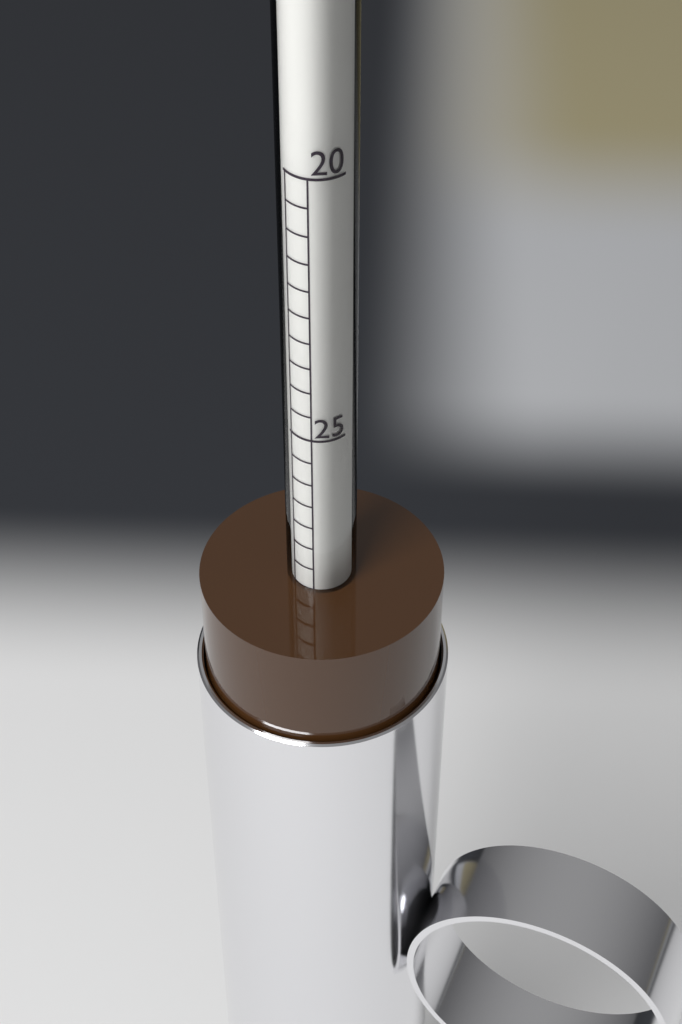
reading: 28.5 (no unit)
